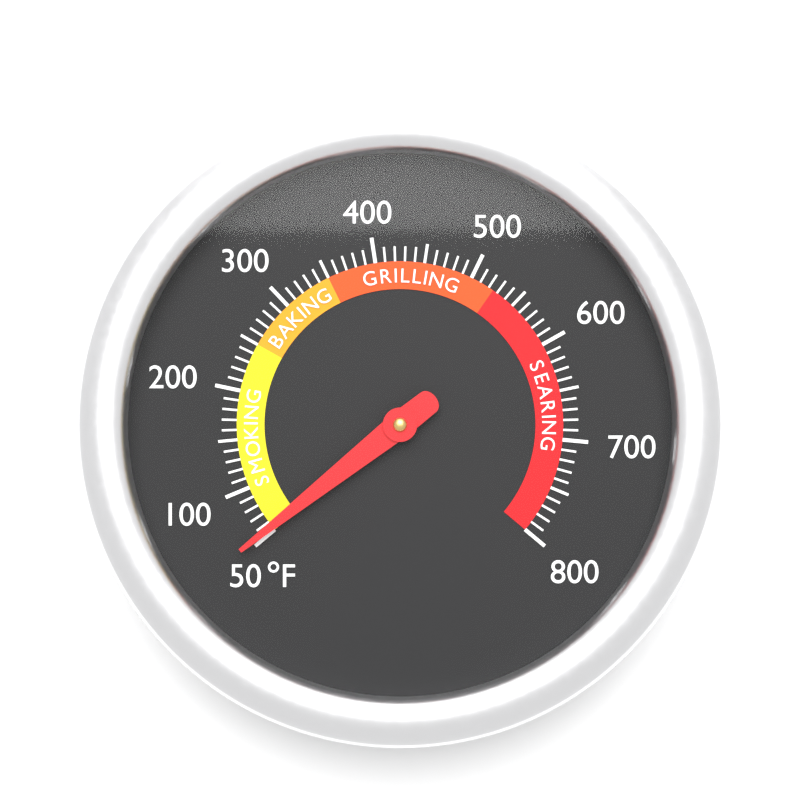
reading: 55 °F
